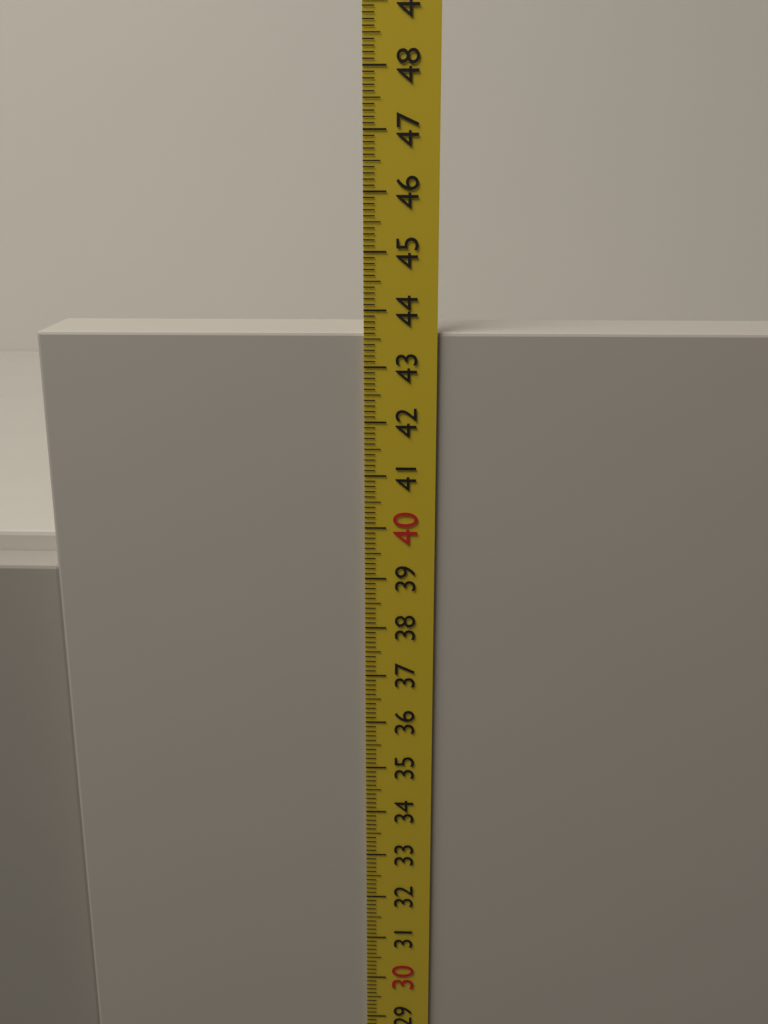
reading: 43.6 cm
